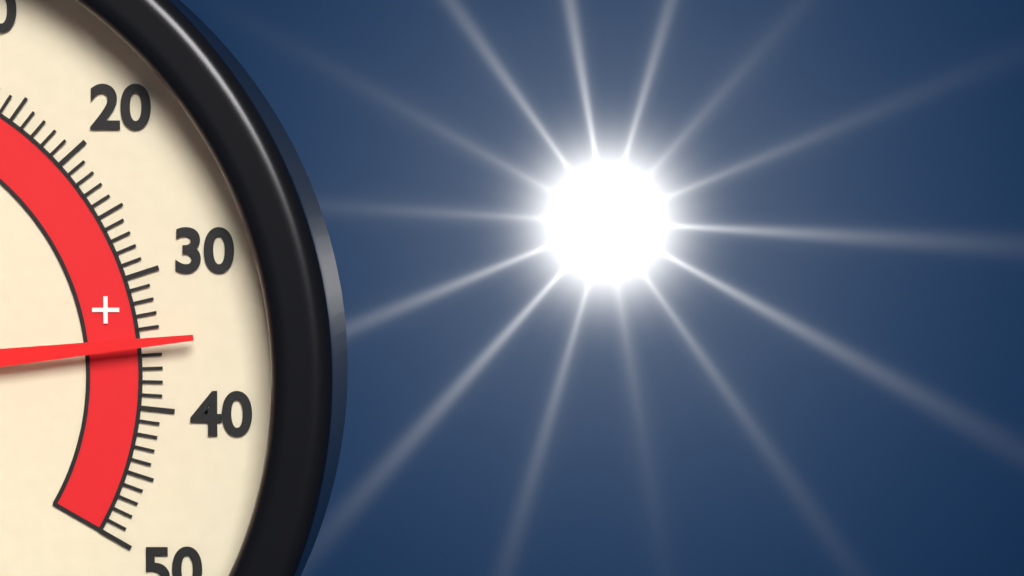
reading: 35 °C
